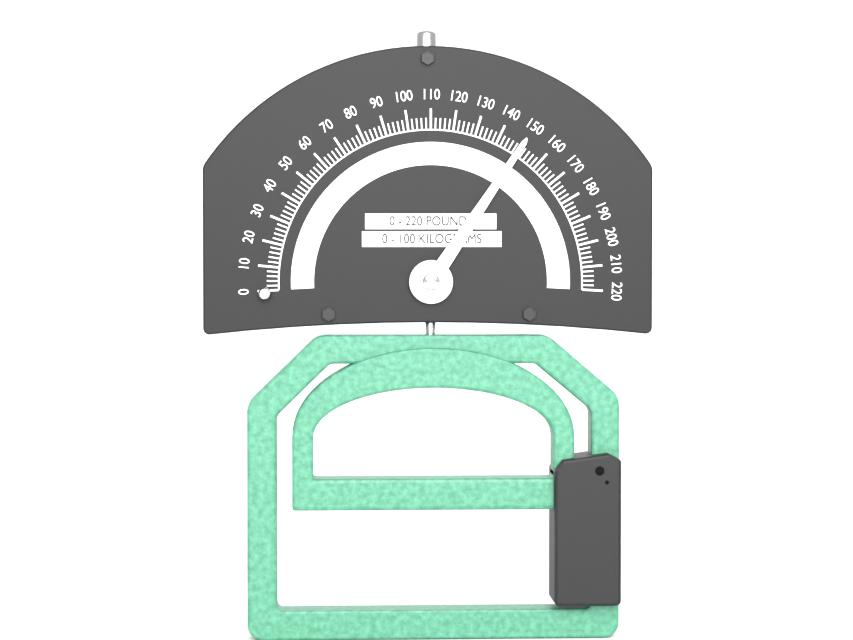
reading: 150 lb
